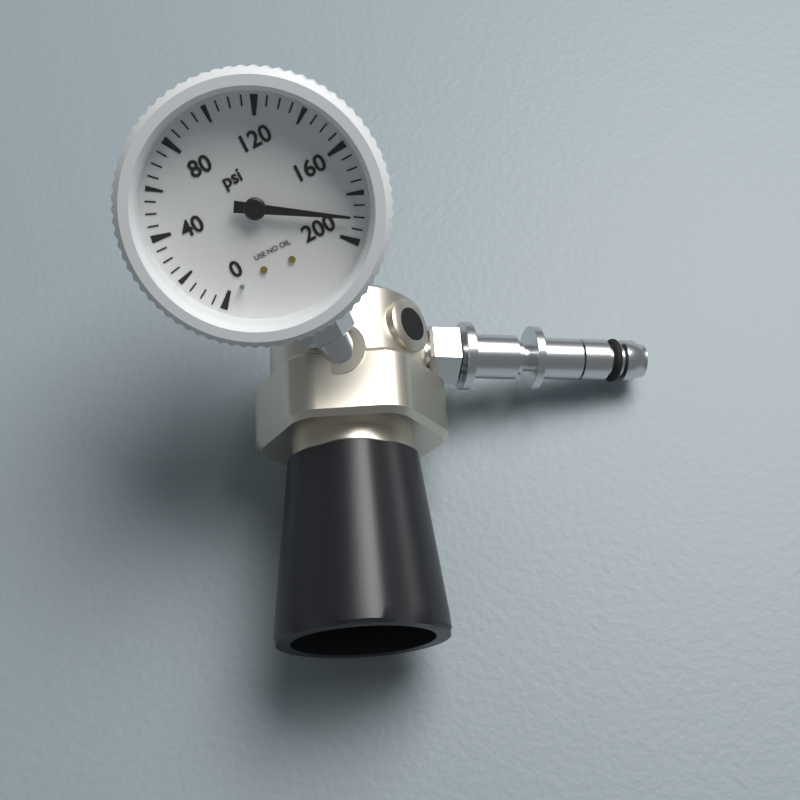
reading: 190 psi
